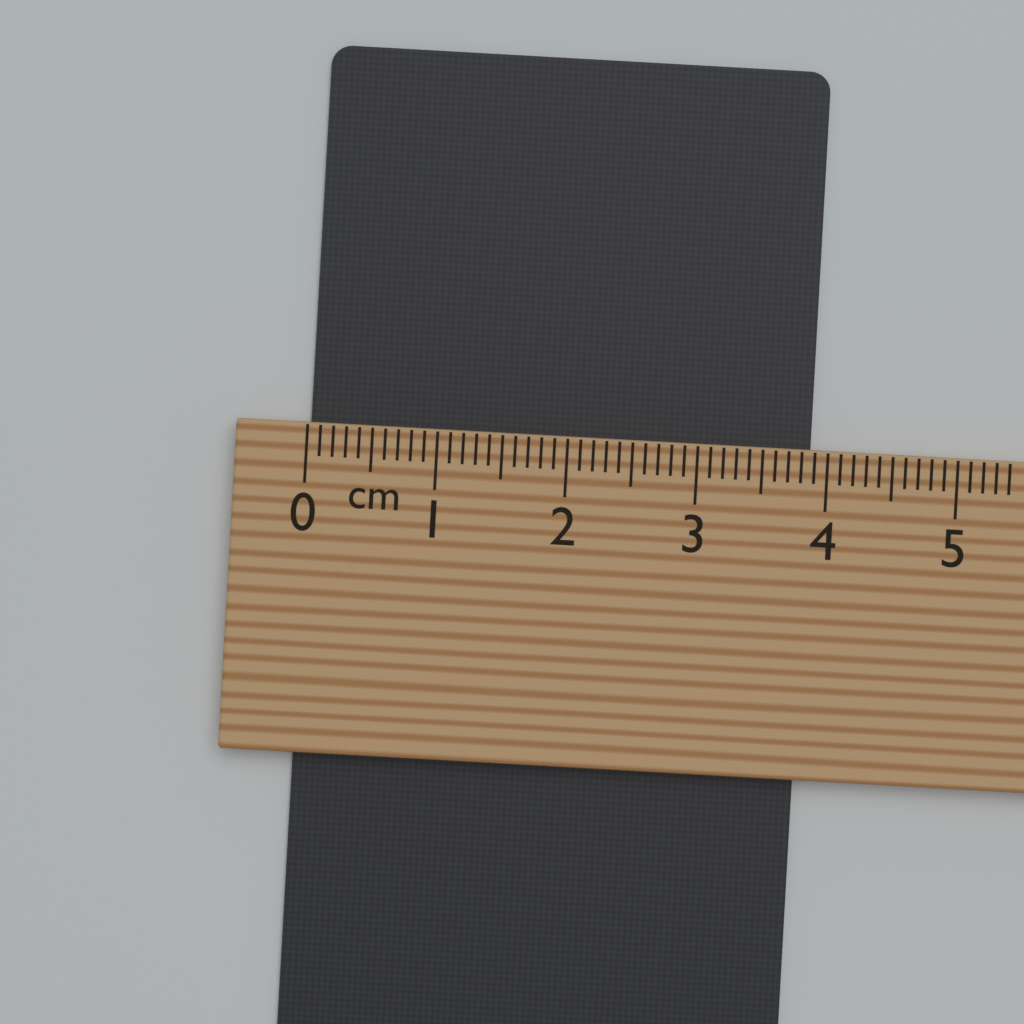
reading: 3.9 cm
